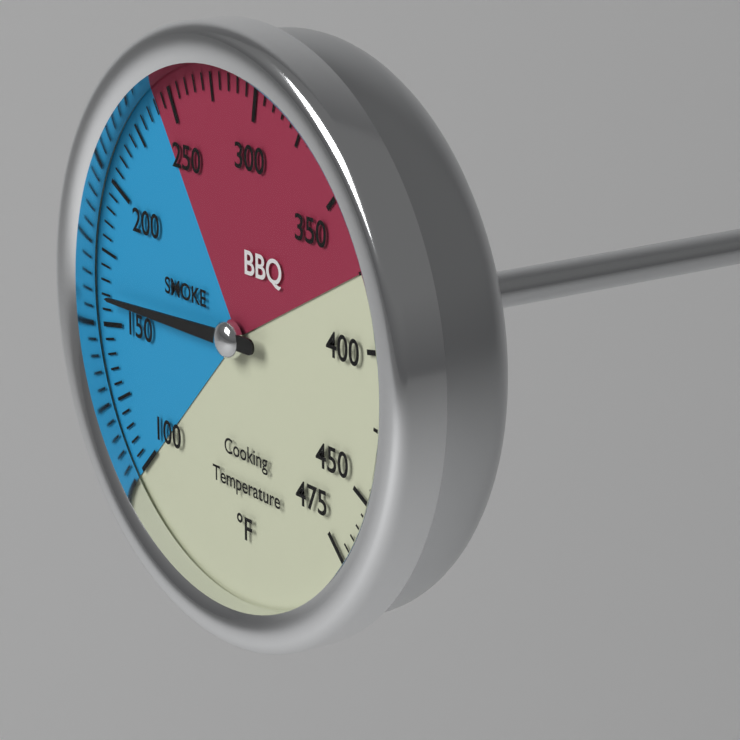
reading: 160 °F
